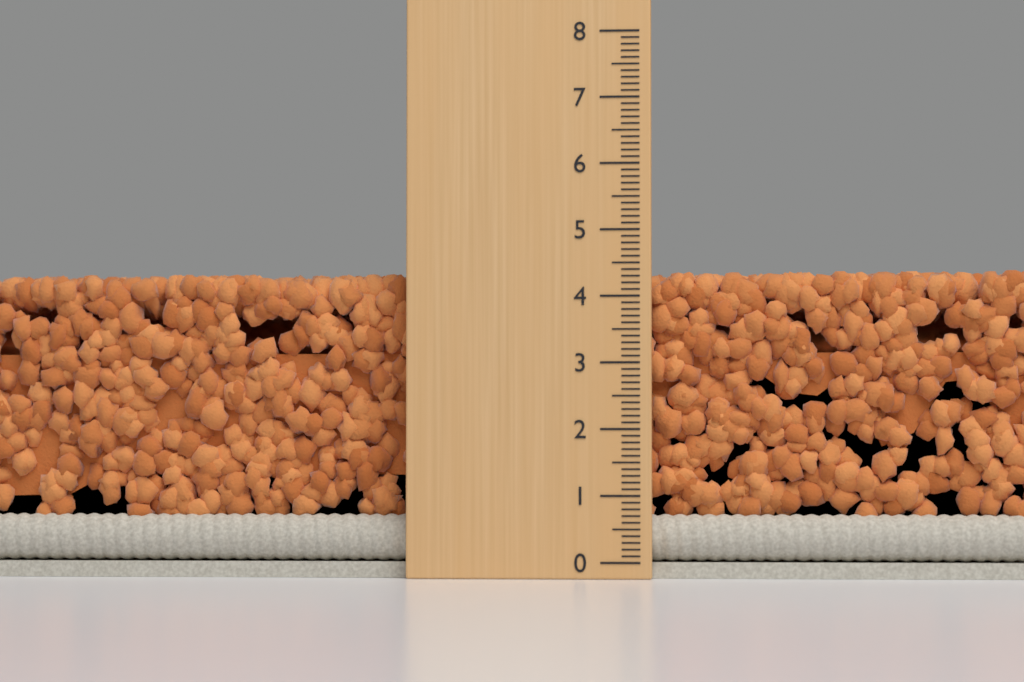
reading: 4.4 (no unit)
